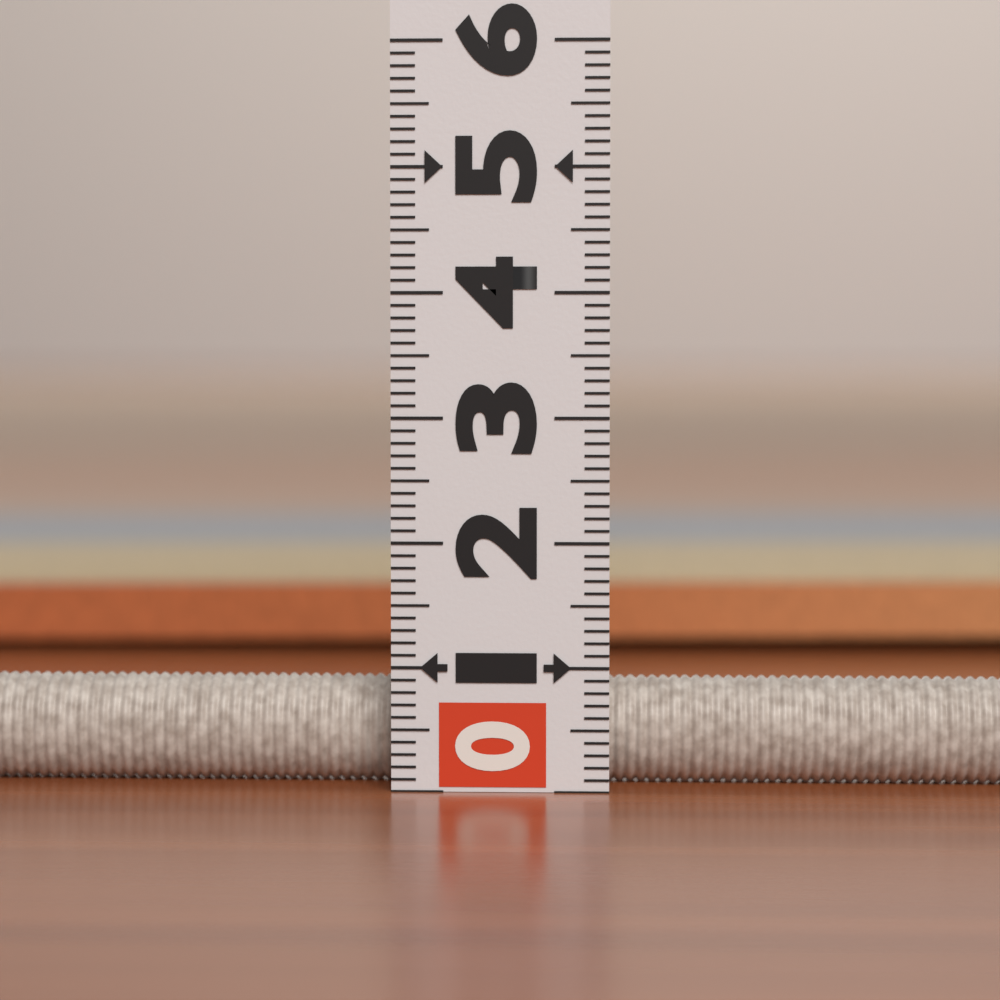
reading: 1.0 (no unit)
